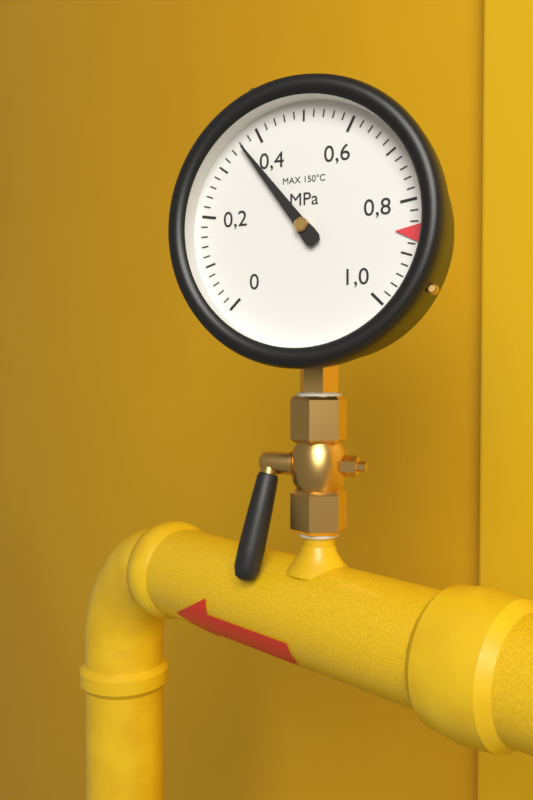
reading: 0.36 MPa
